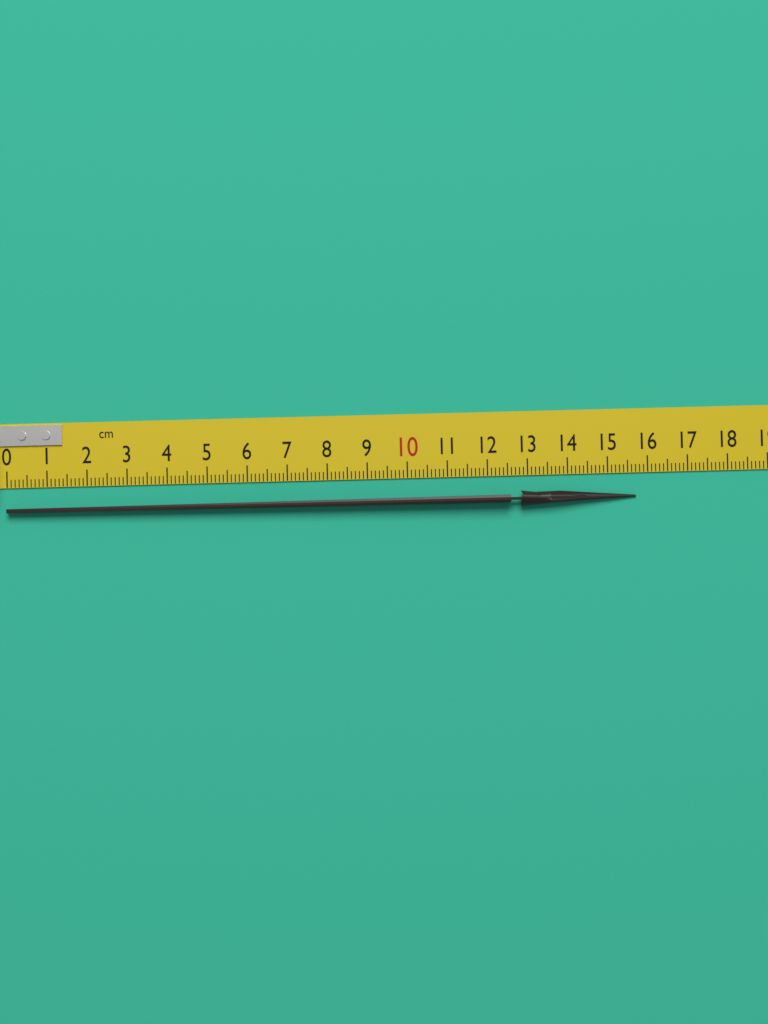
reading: 15.7 cm
